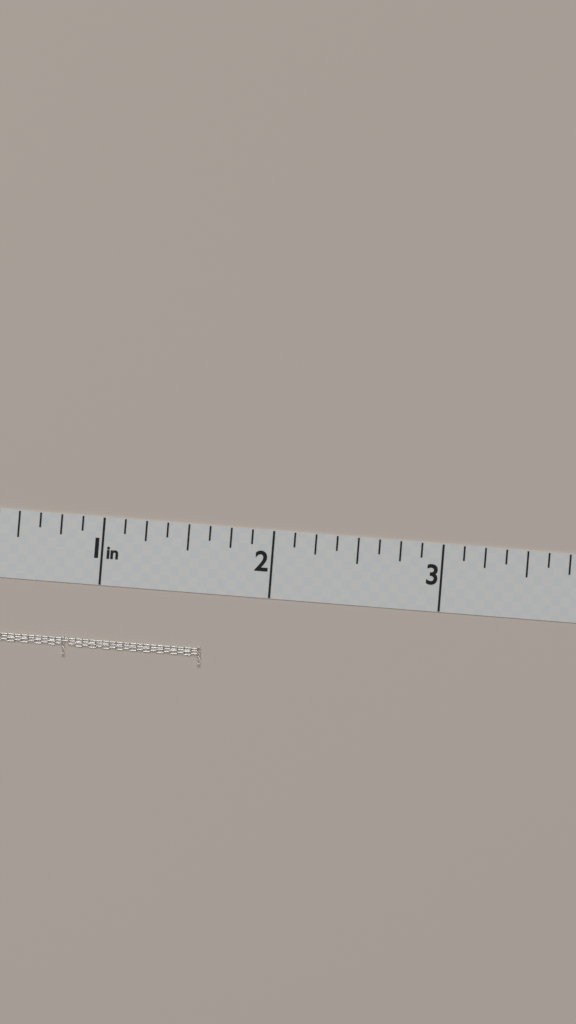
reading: 1.625 in
